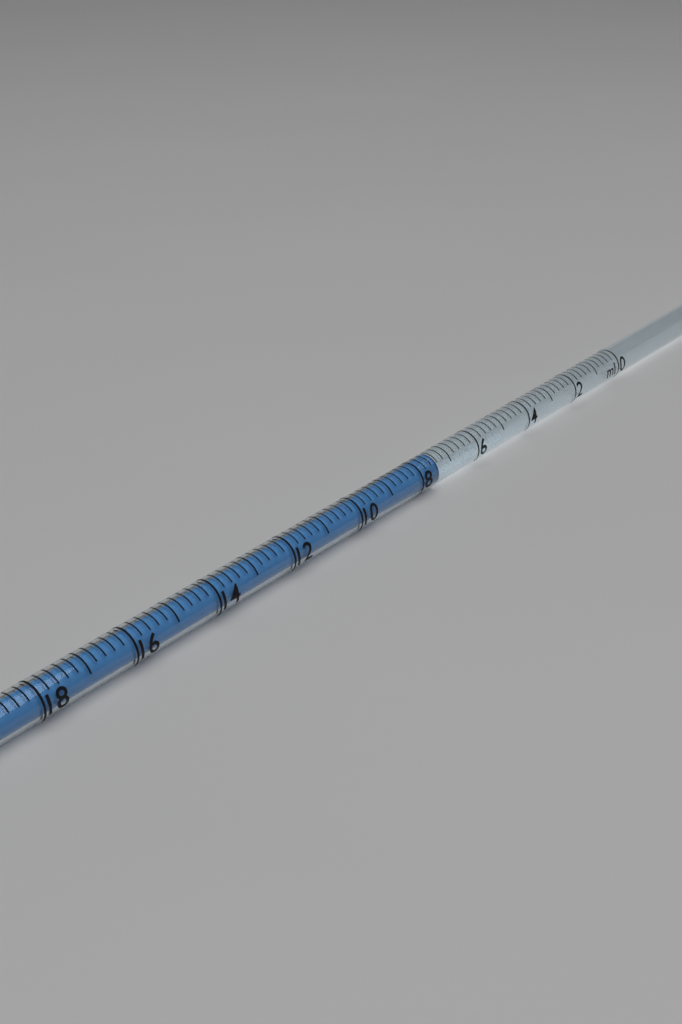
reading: 7.4 ml
